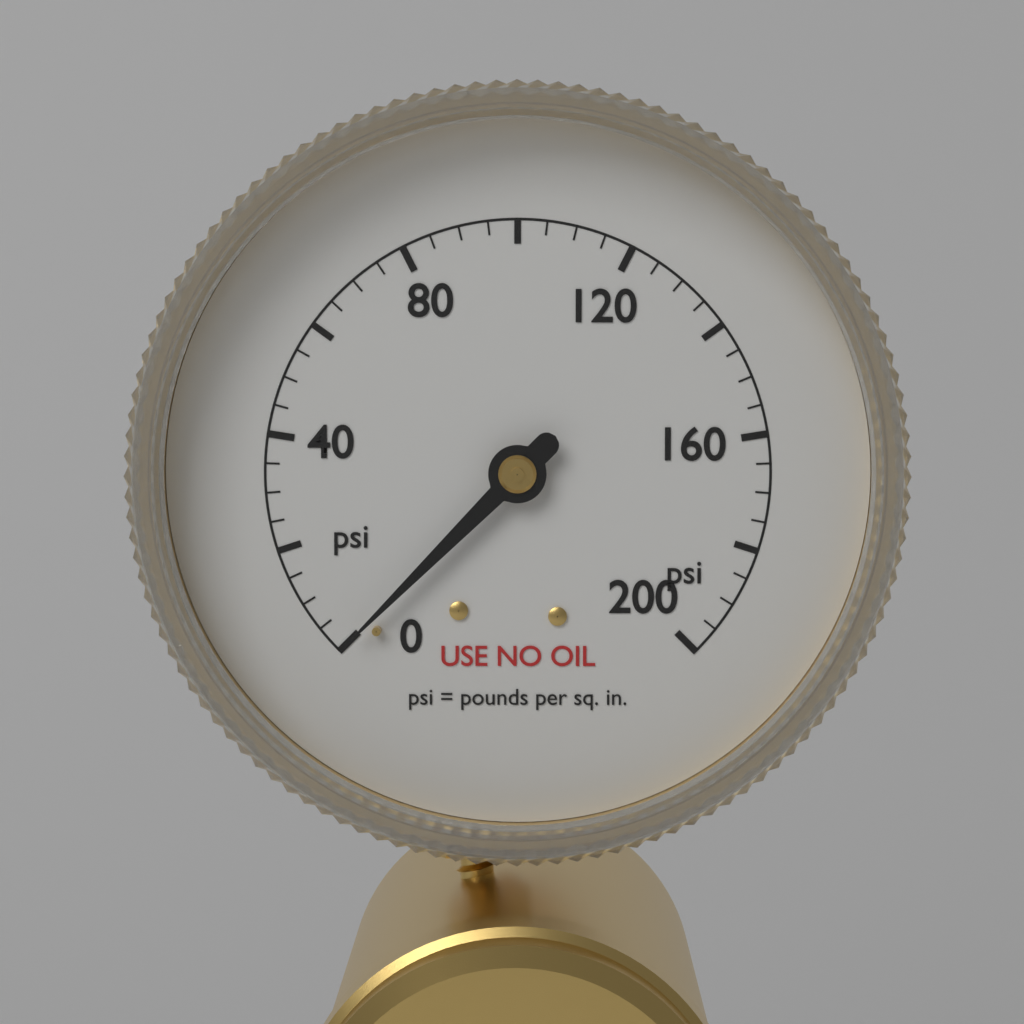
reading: 0 psi
